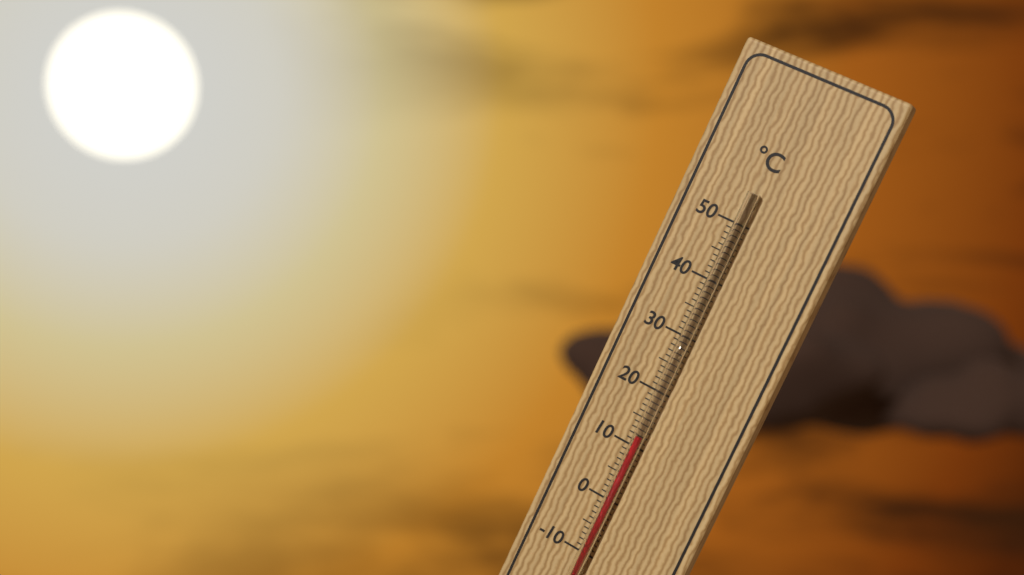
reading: 12 °C
